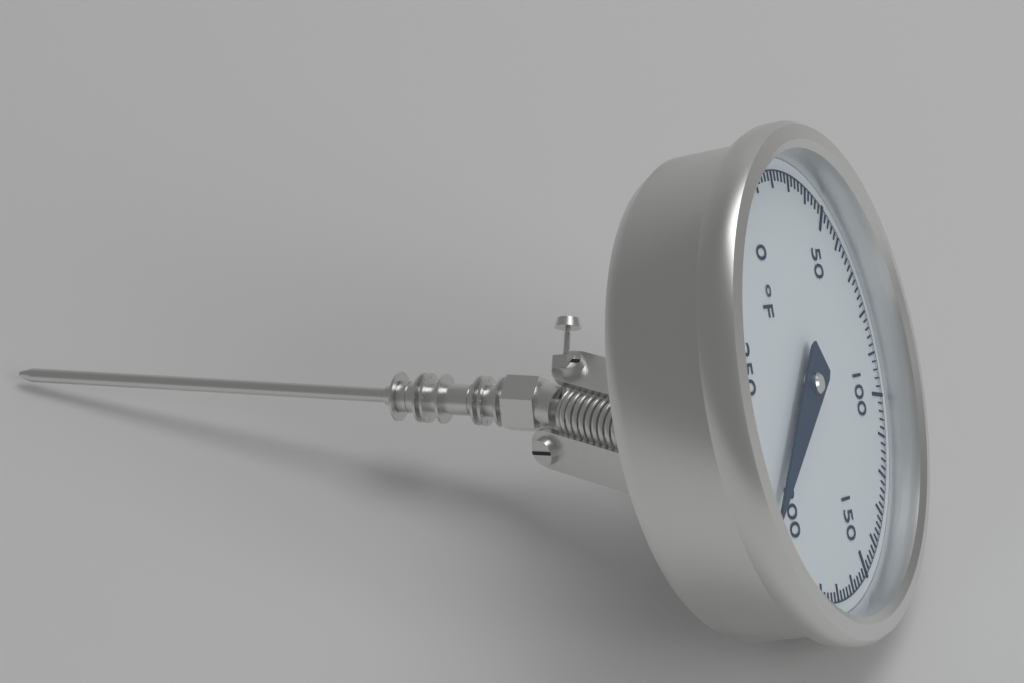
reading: 210 °F
